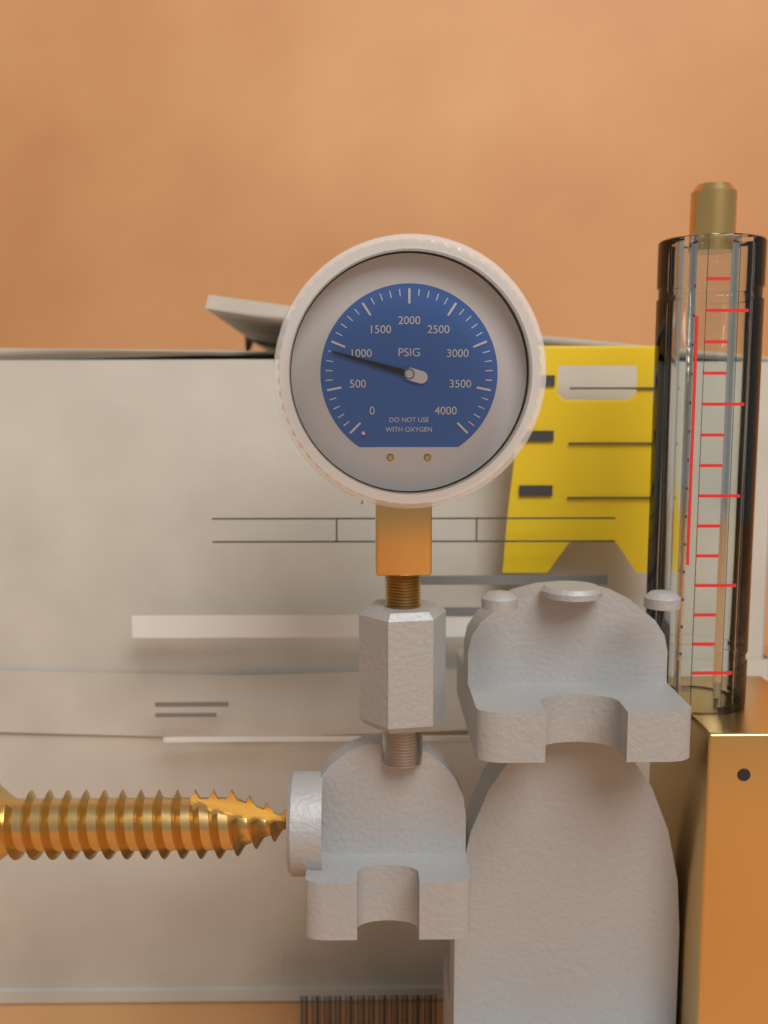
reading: 900 psi
